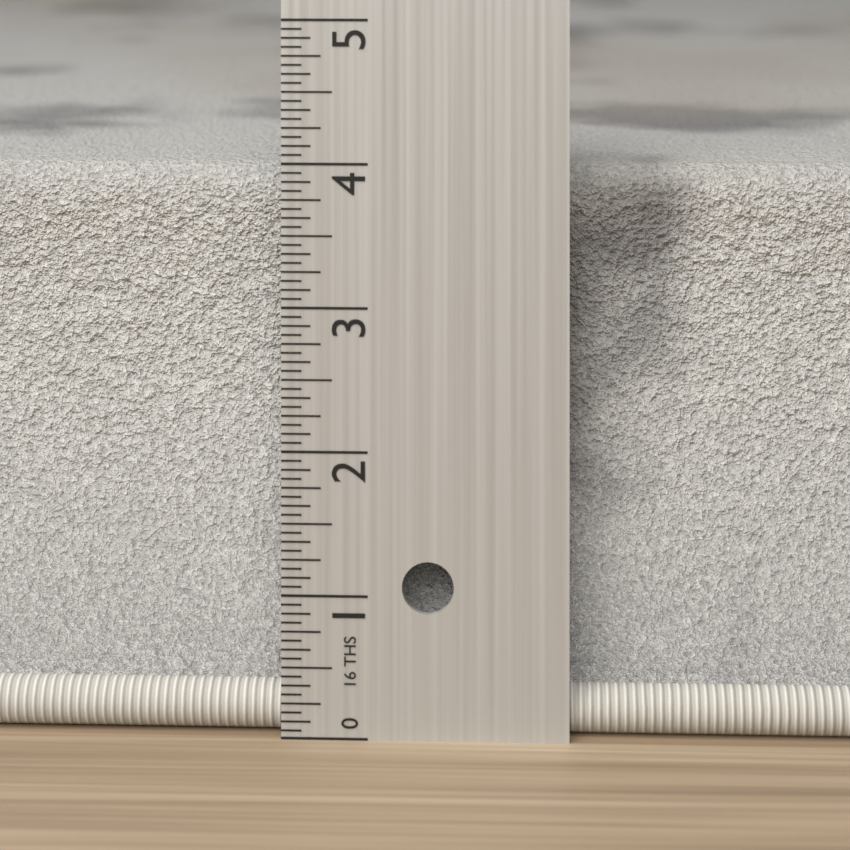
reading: 3.9375 in
